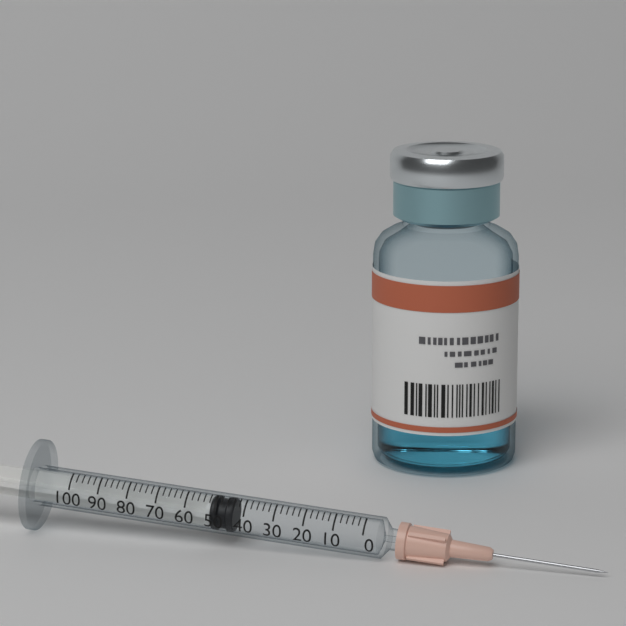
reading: 44 (no unit)
